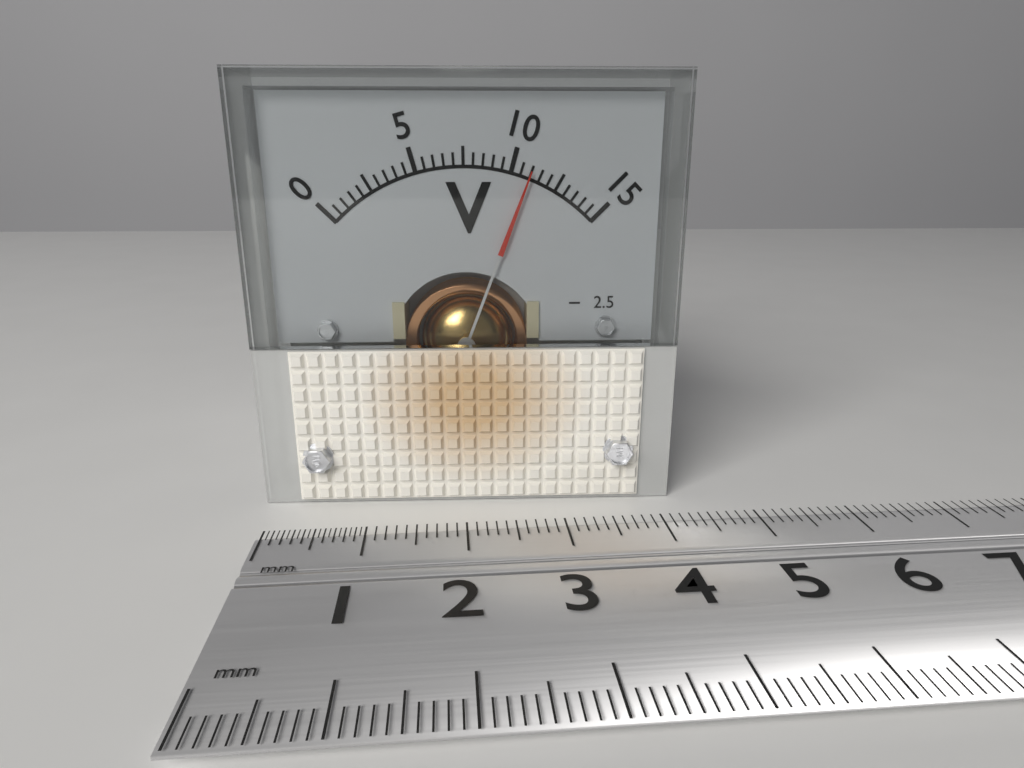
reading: 11.0 V
